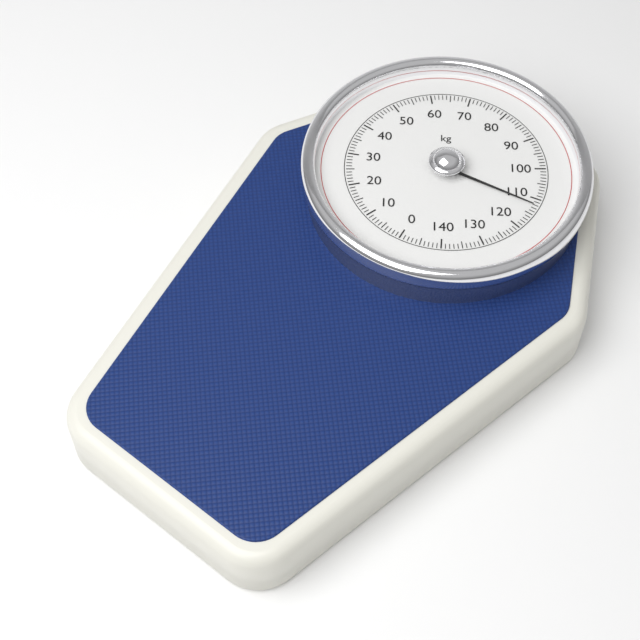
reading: 112 kg
